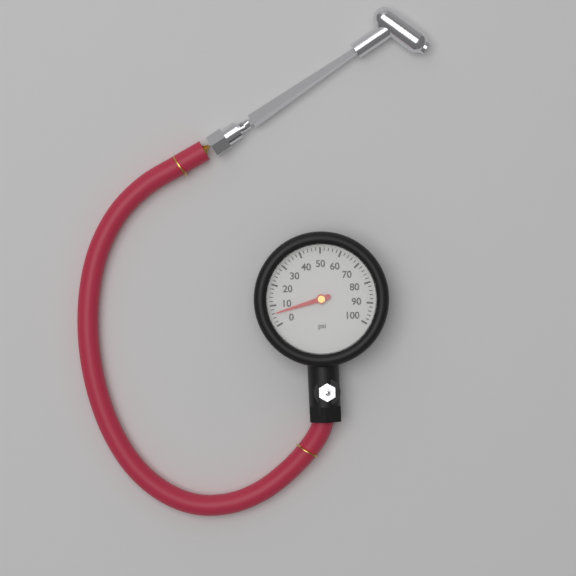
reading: 6 psi
